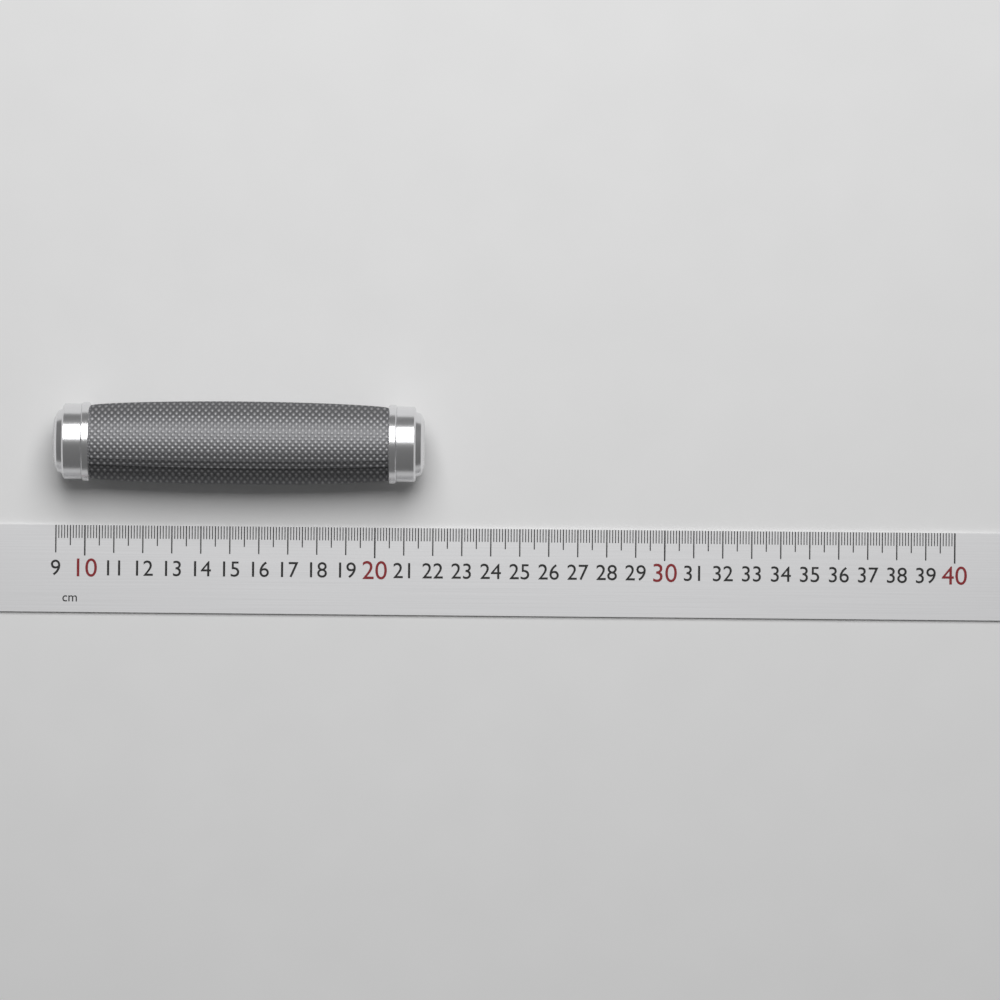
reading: 21.7 cm
